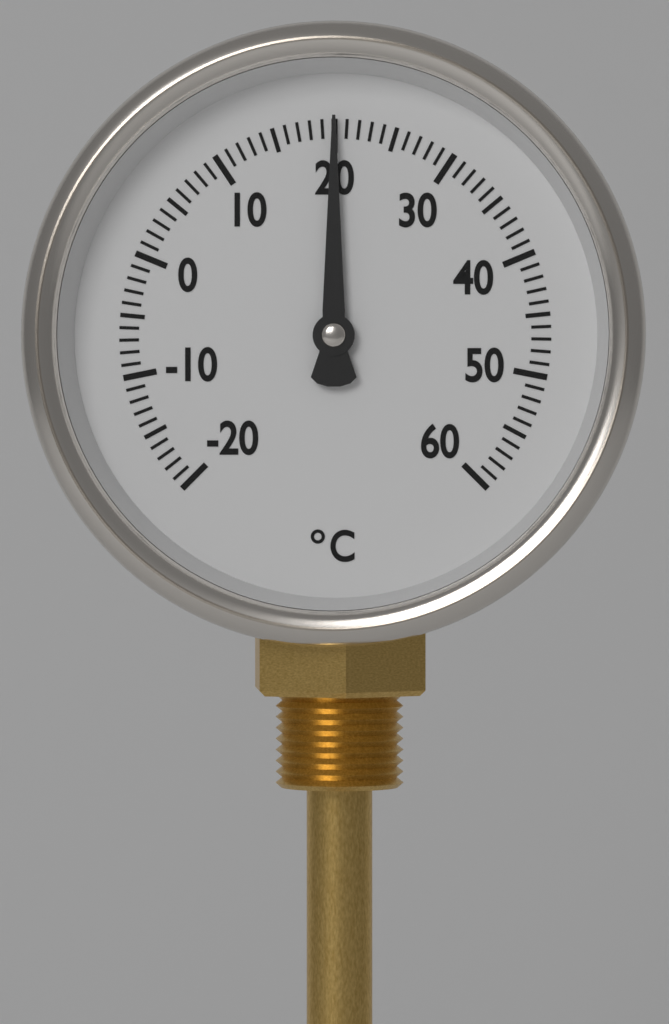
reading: 20 °C
